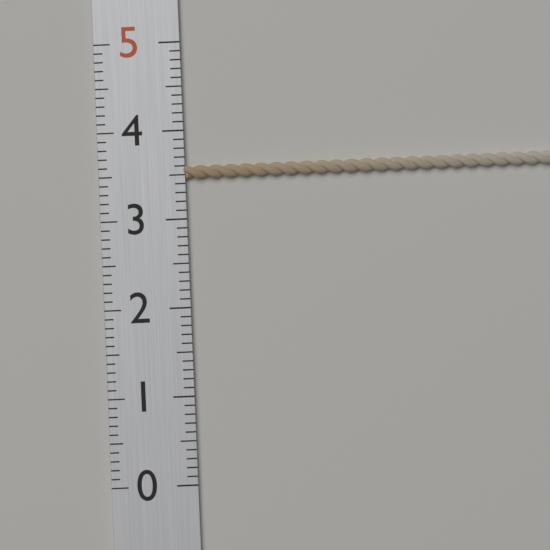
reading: 3.6 (no unit)
